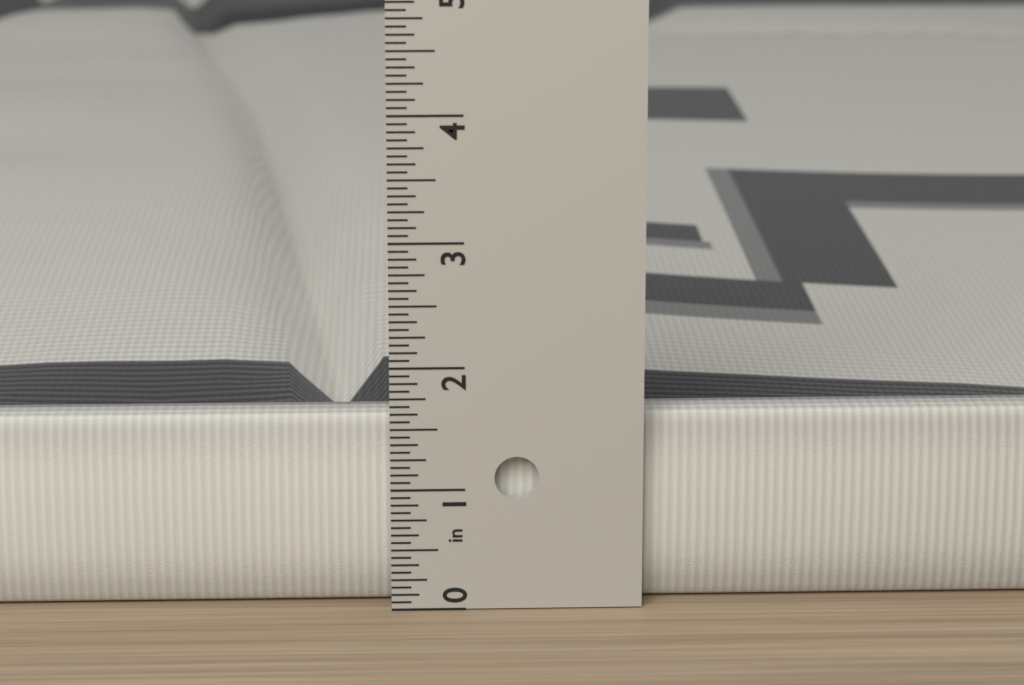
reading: 1.5625 in
